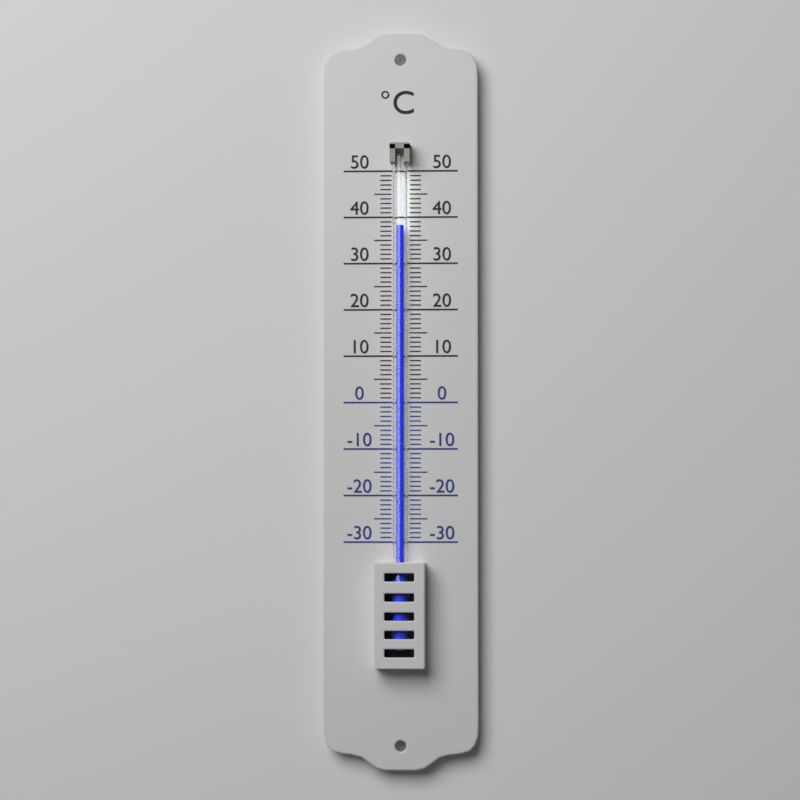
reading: 38 °C
